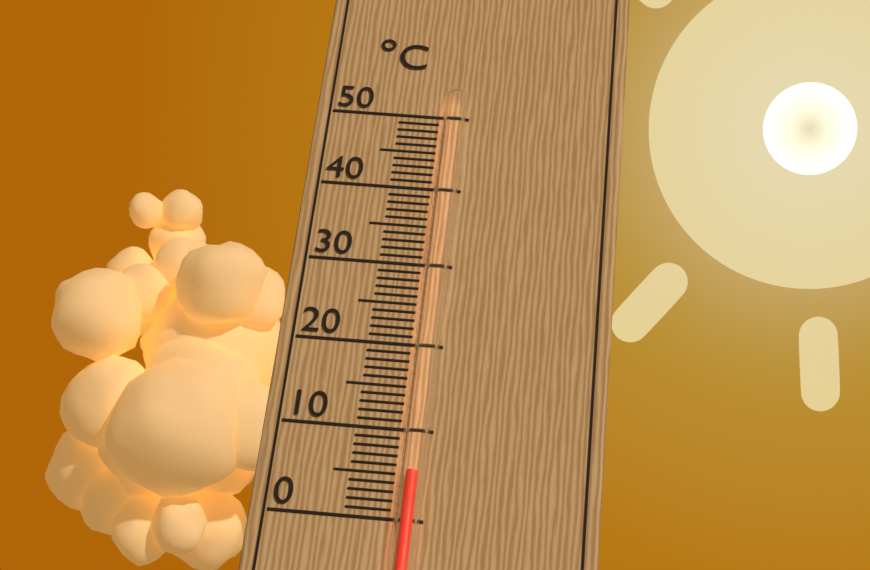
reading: 5 °C
